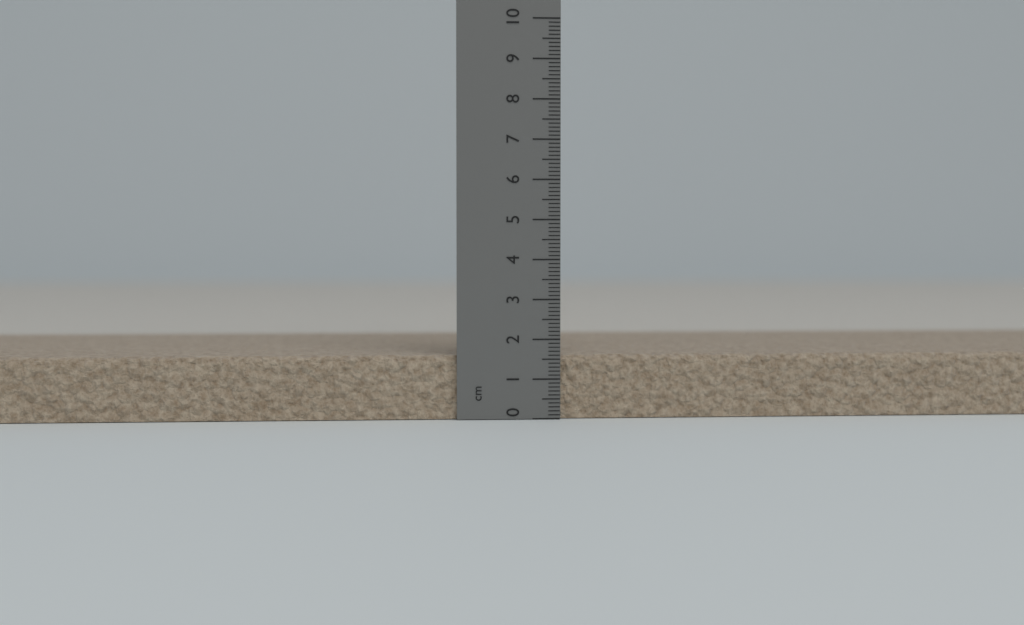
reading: 1.6 cm
